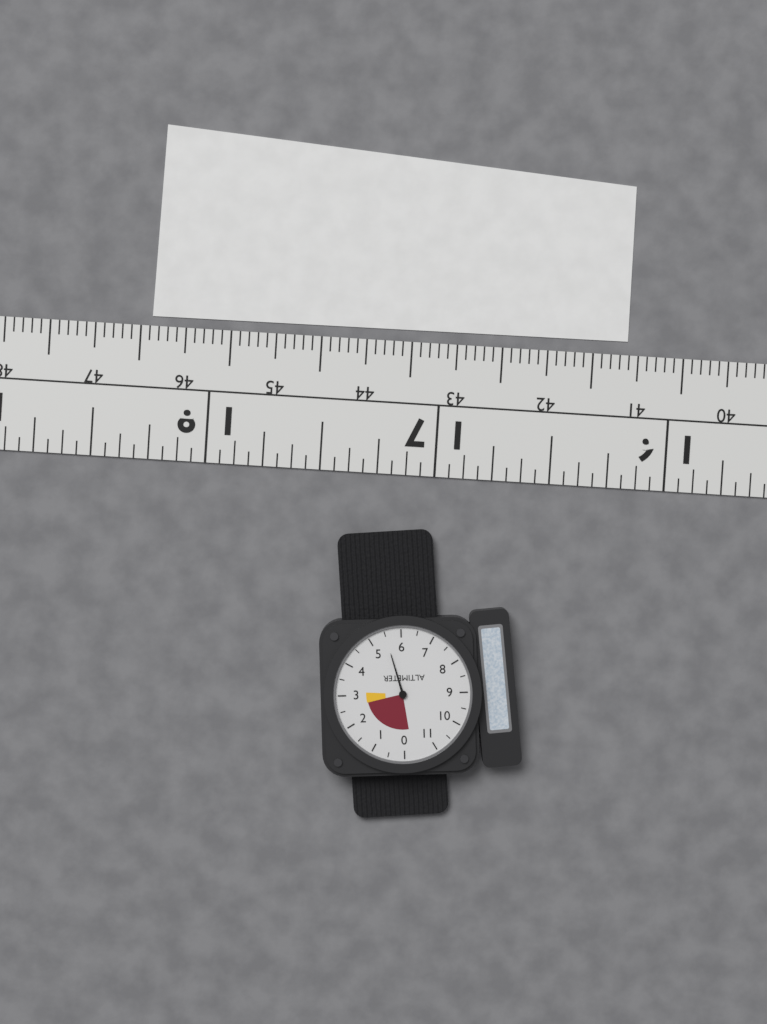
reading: 5.5 (no unit)
